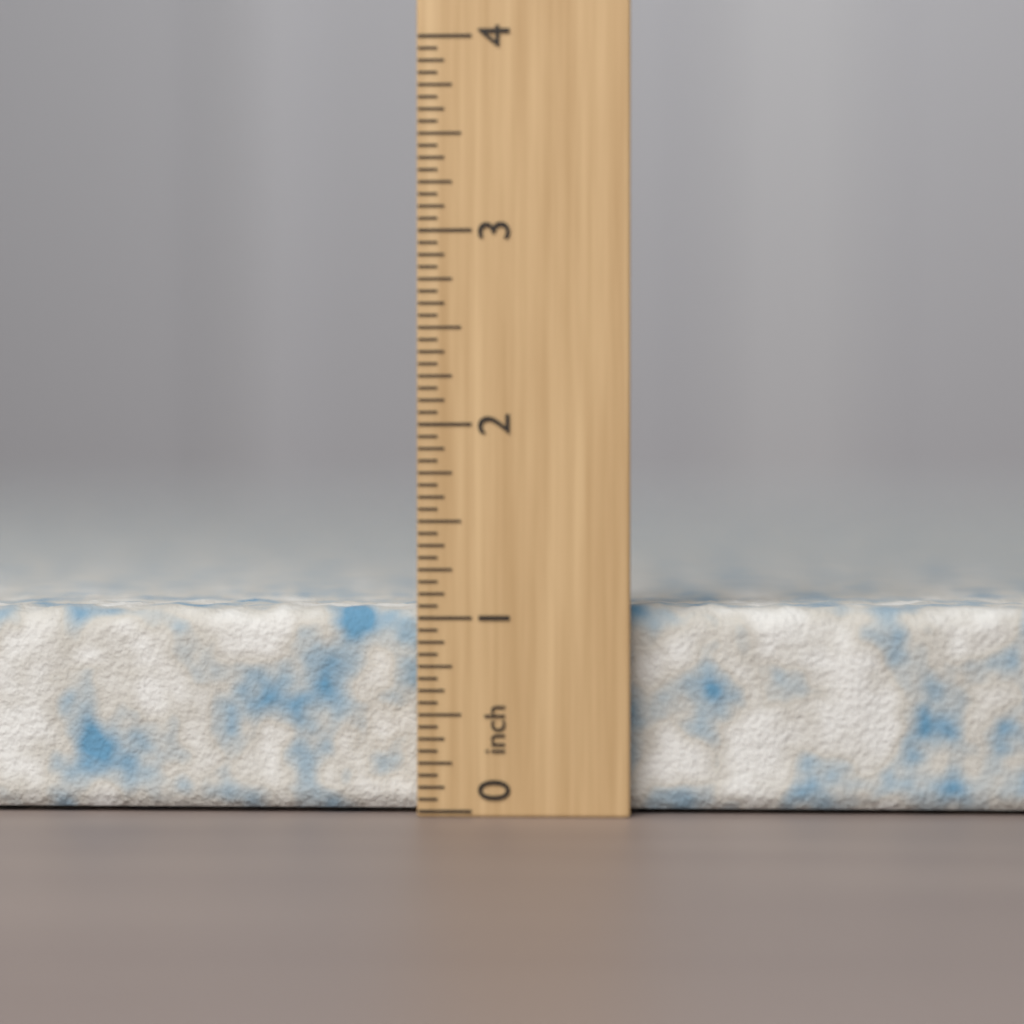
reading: 1.0625 inch
